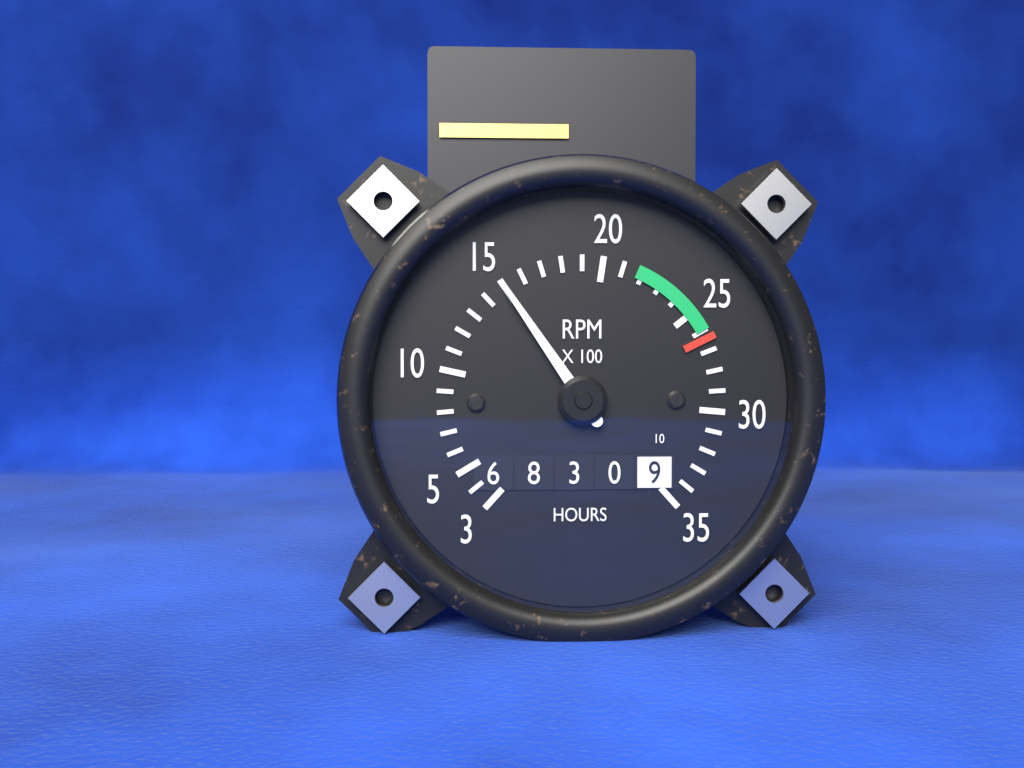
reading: 1500 RPM
